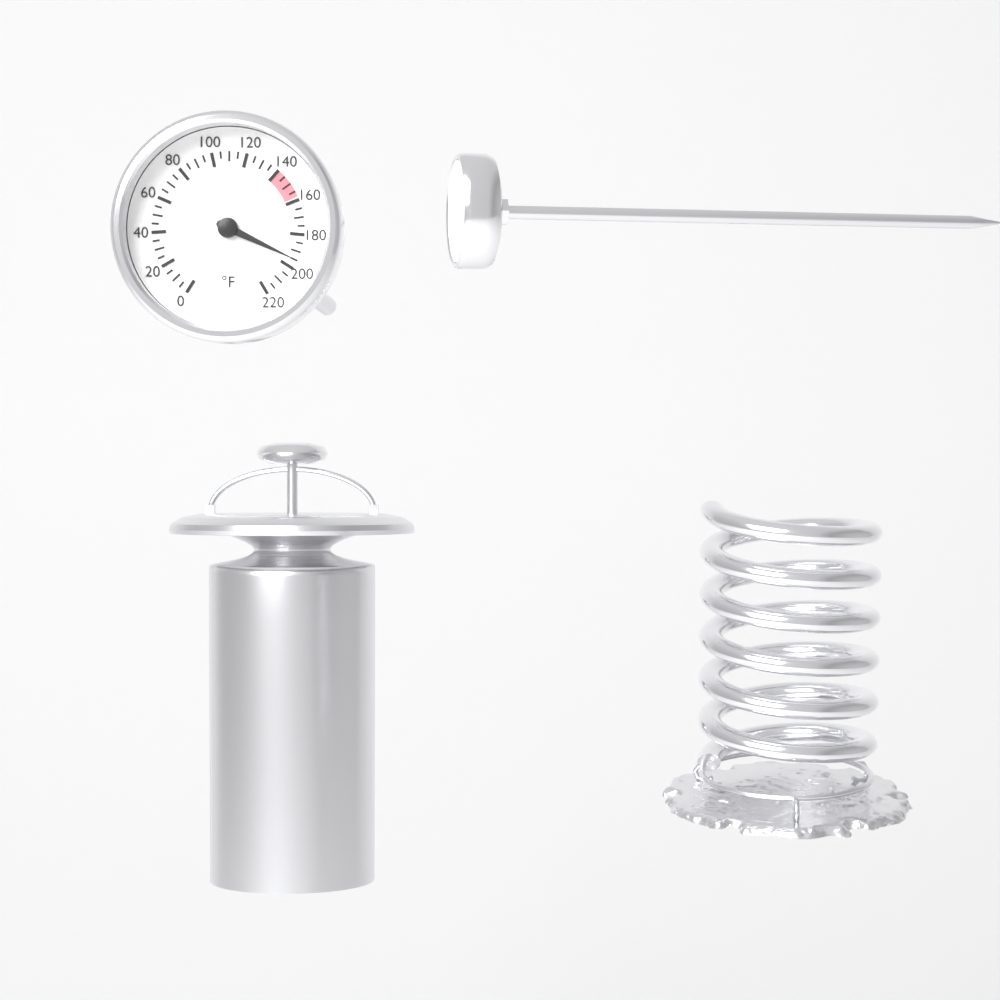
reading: 195 °F
